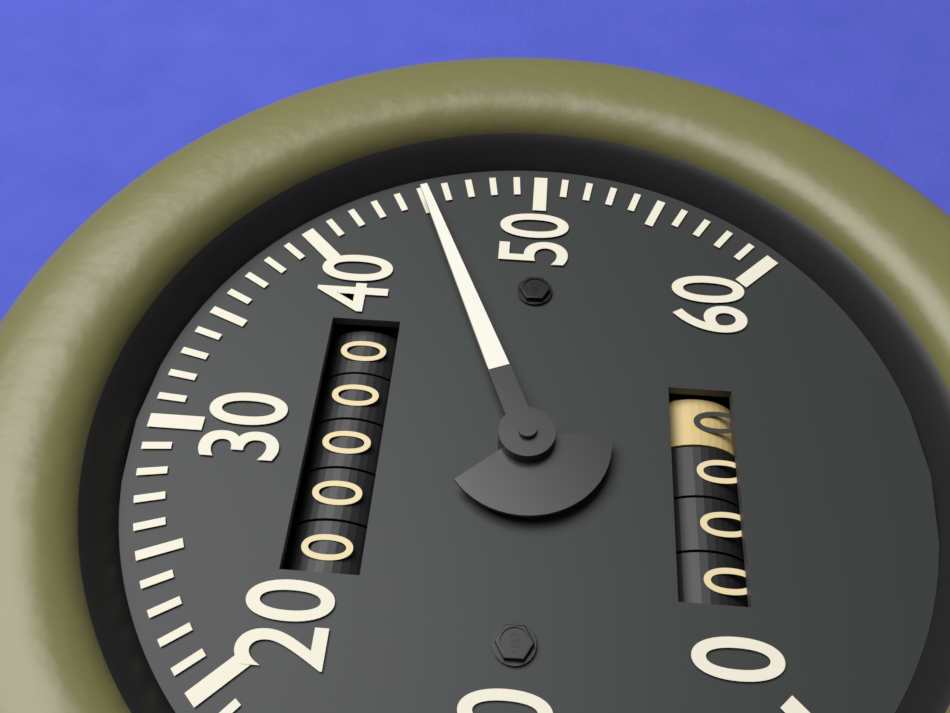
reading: 45 (no unit)
